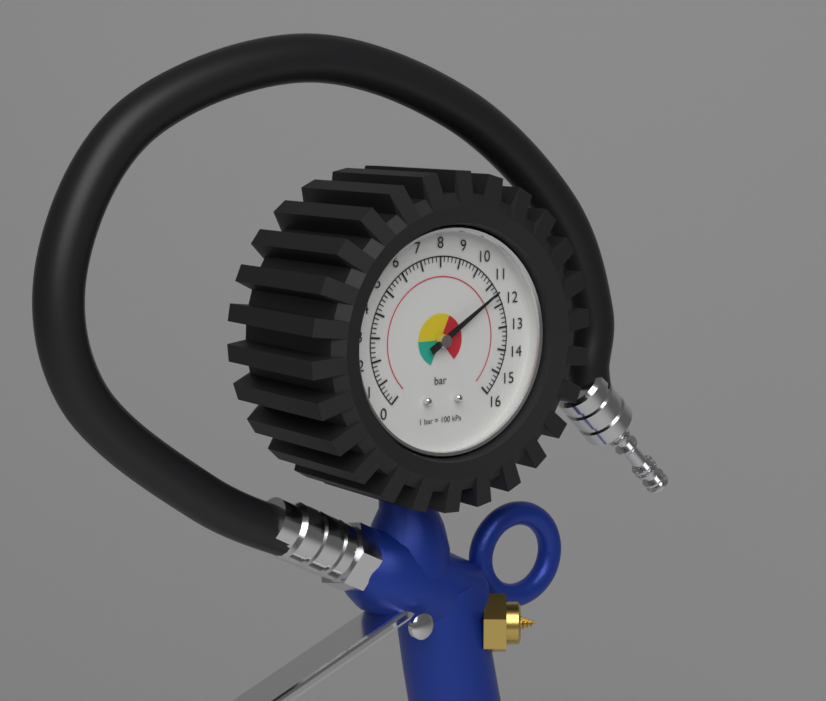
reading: 11.4 bar
